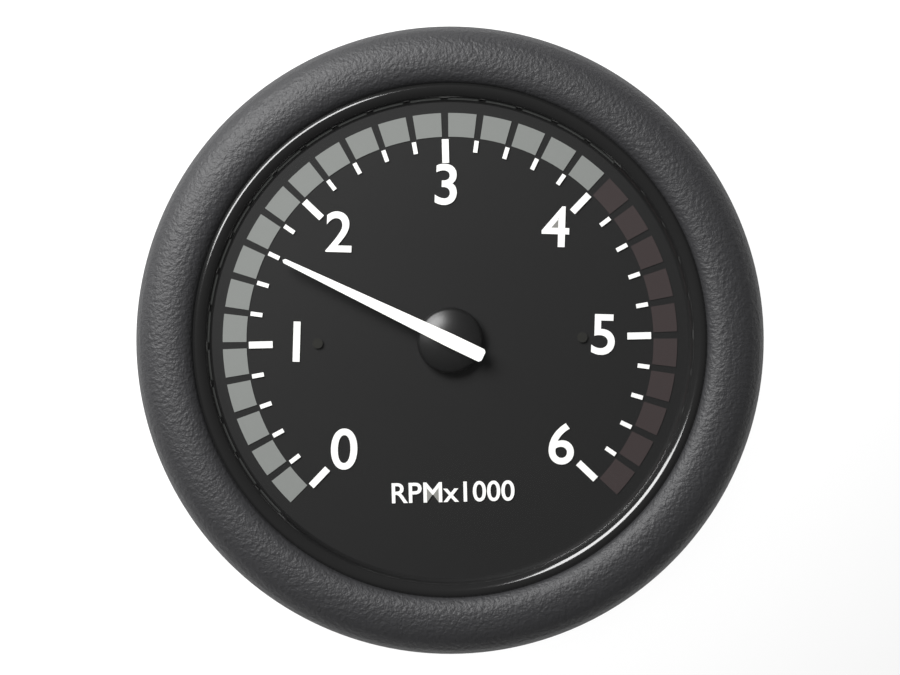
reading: 1600 RPM
